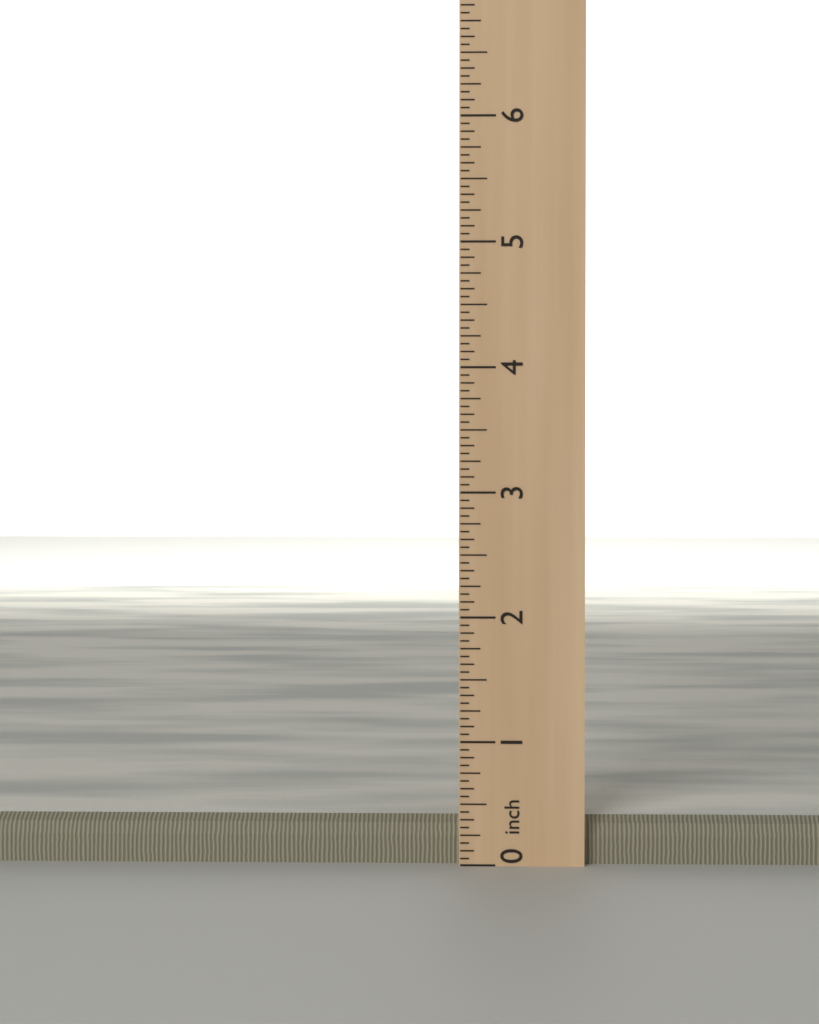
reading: 0.3750 inch
